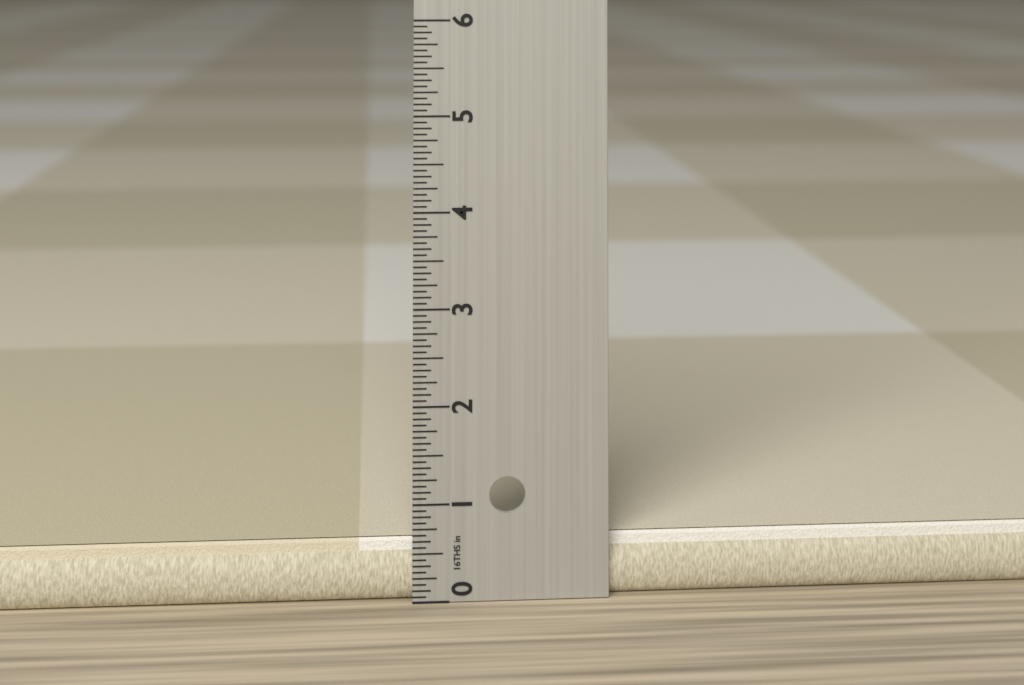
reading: 0.6250 in
